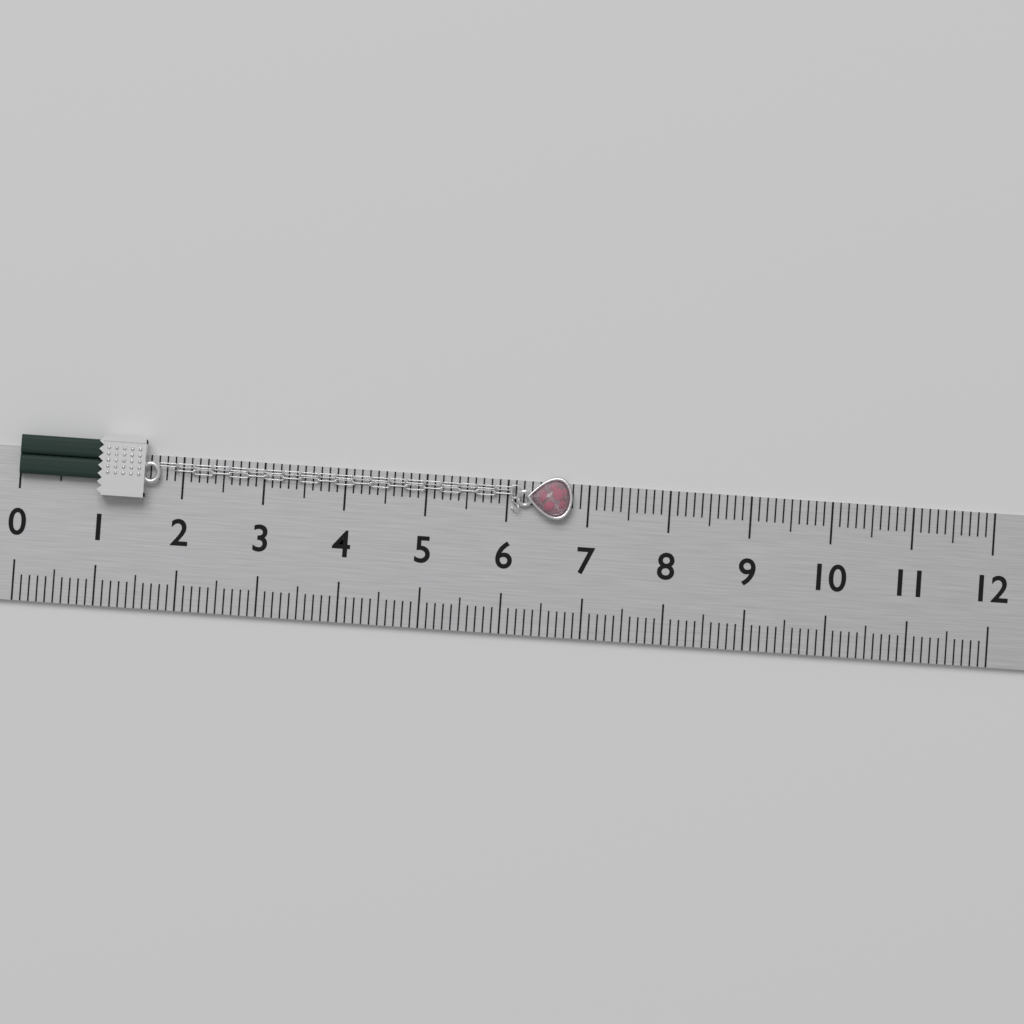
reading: 6.8 (no unit)
